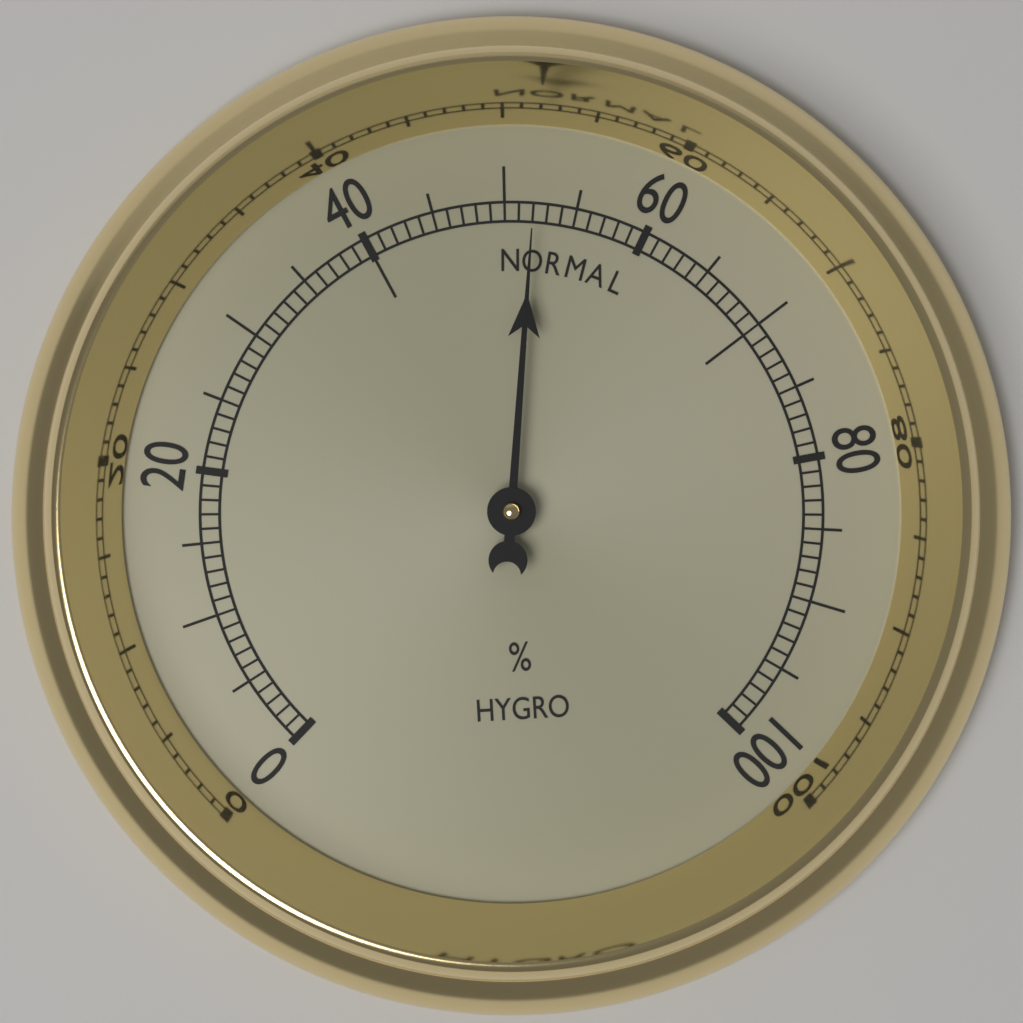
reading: 52 %
